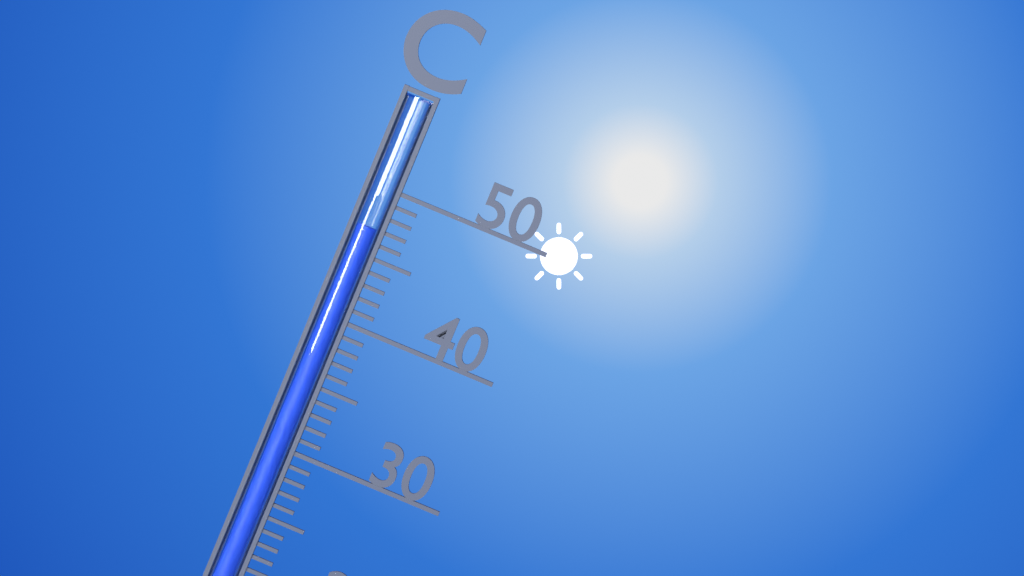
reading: 47 °C
